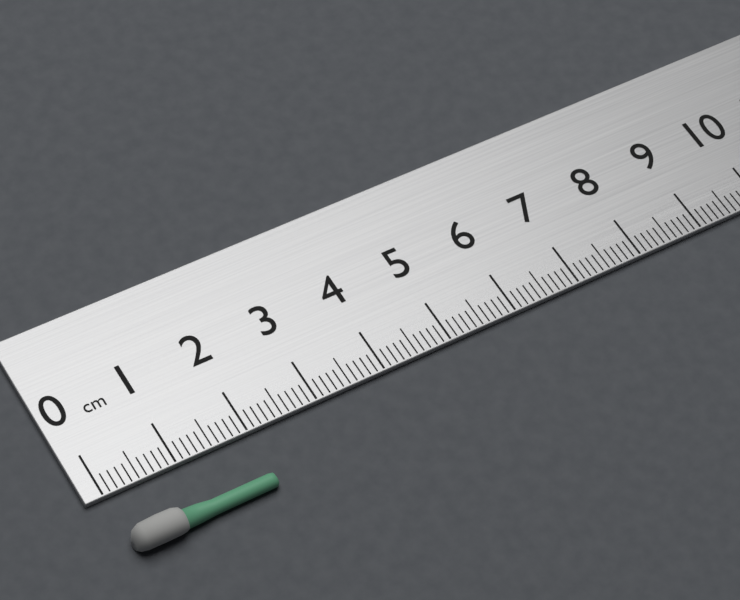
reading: 2.0 cm
